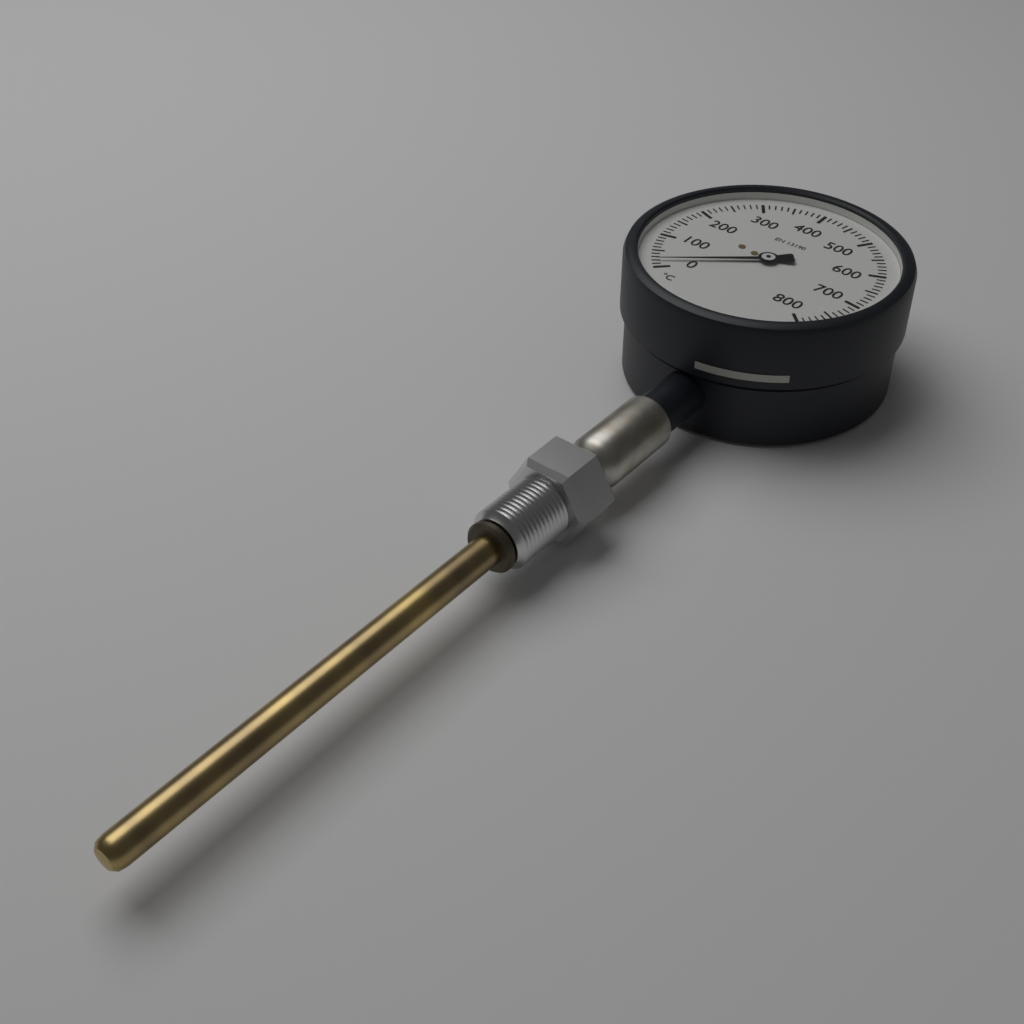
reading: 20 °C
